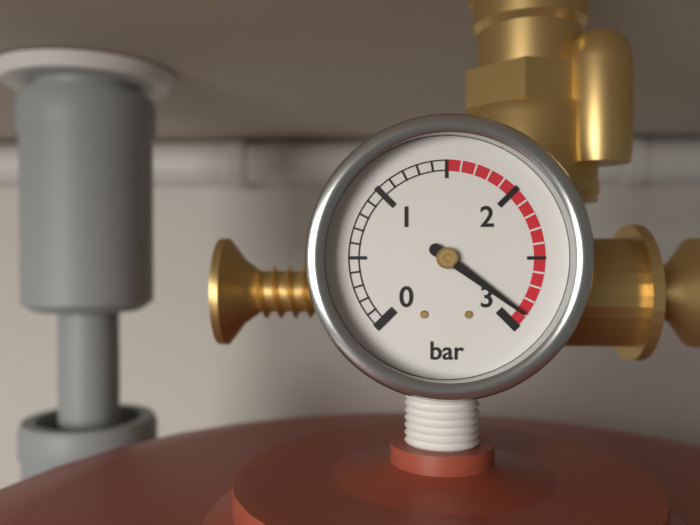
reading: 2.9 bar
